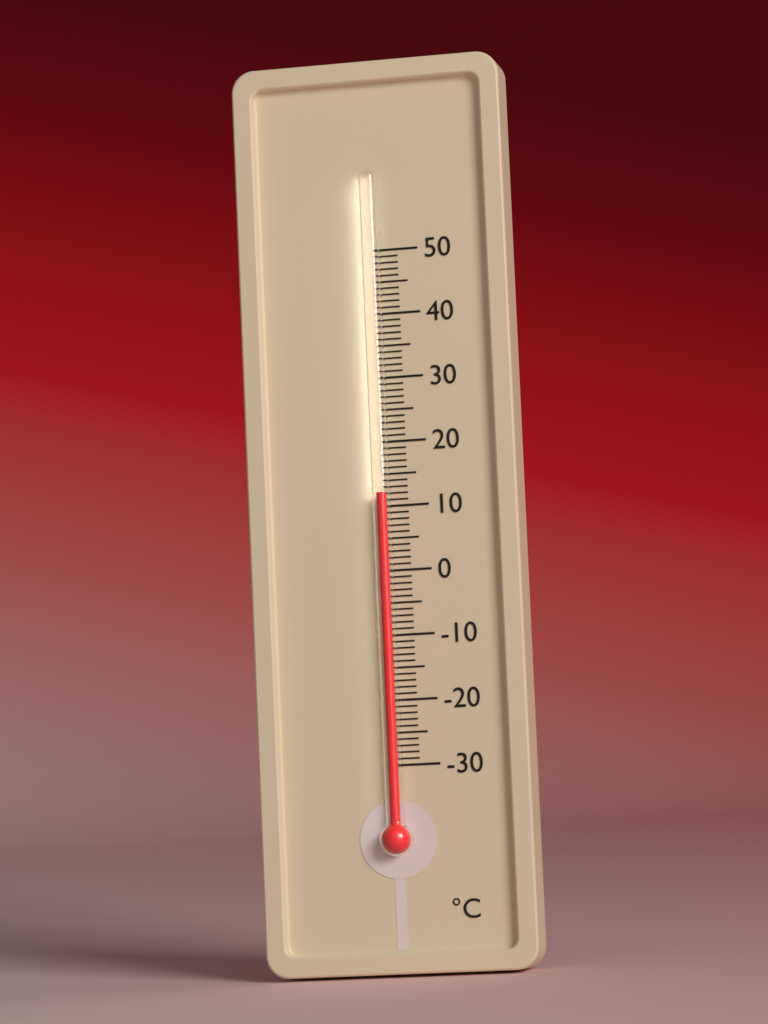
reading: 12 °C
